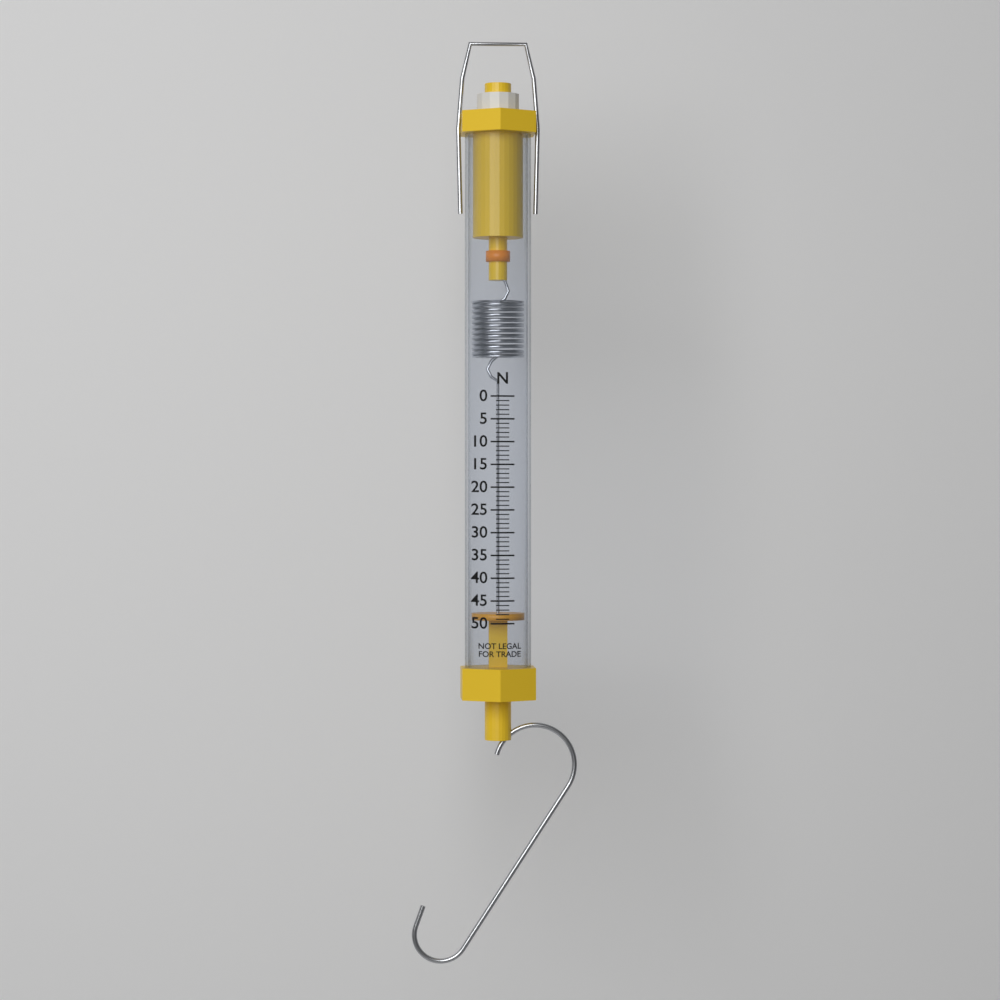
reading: 48 N
